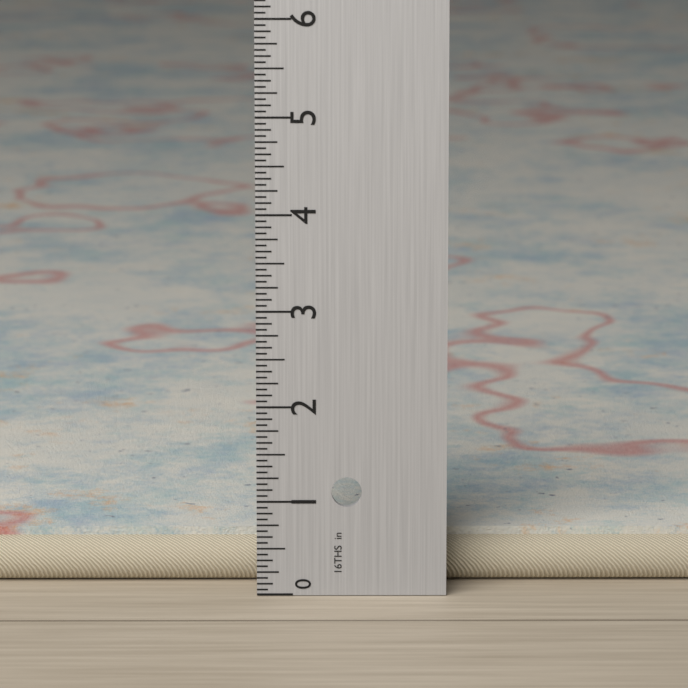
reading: 0.5625 in
